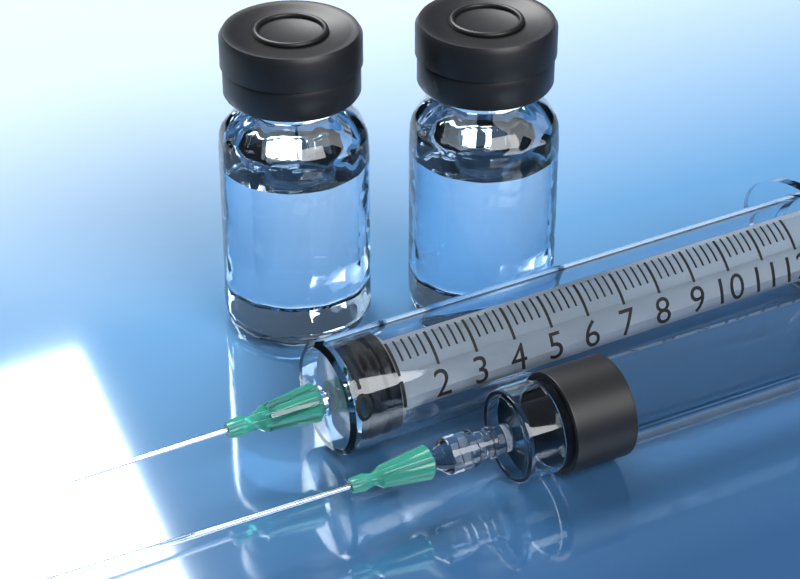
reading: 0.2 ml
